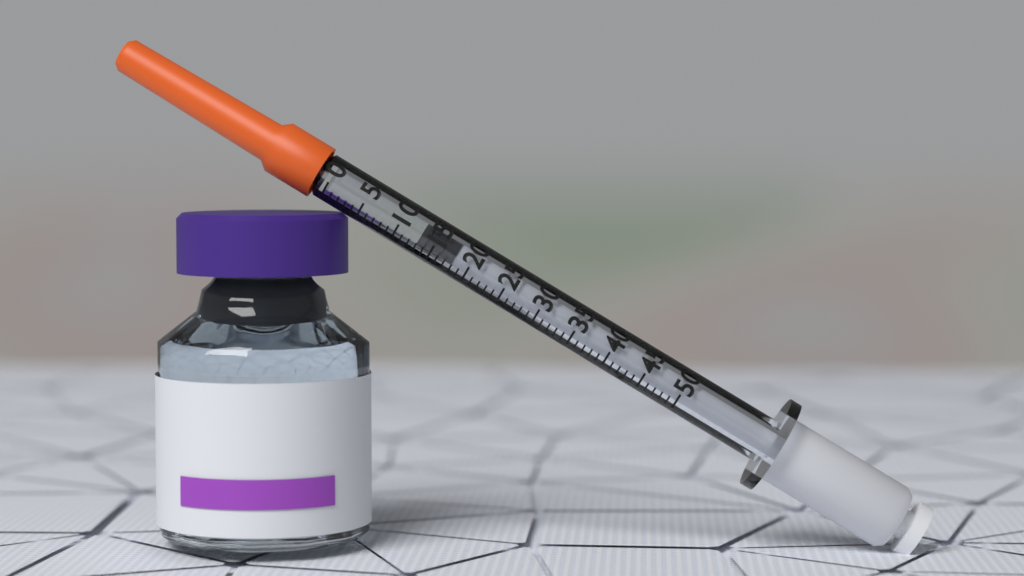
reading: 13 (no unit)
